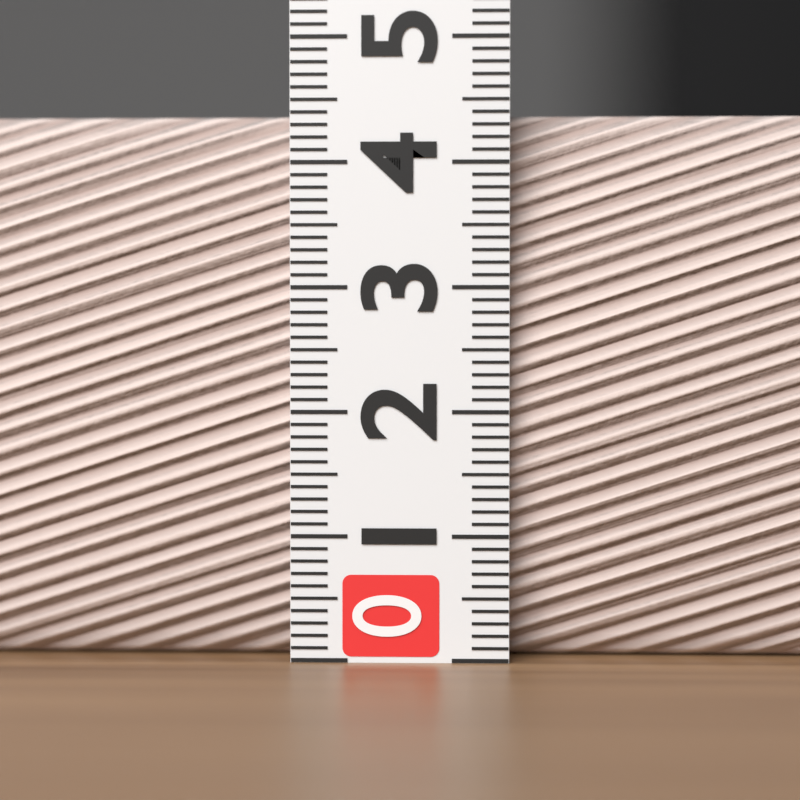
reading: 4.4 (no unit)
